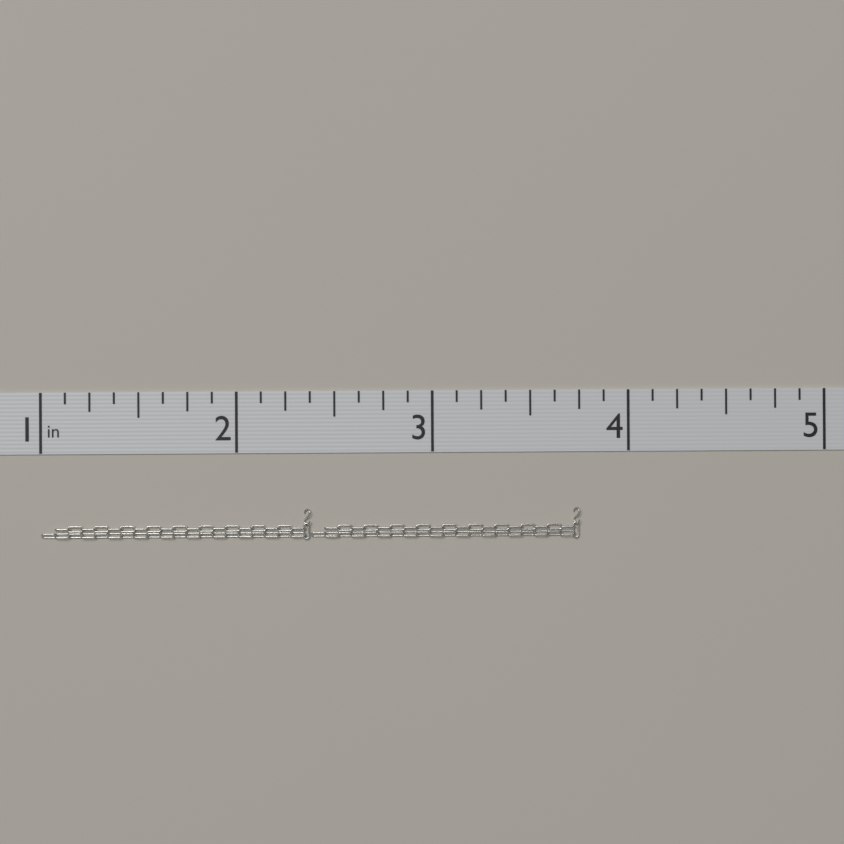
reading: 3.750 in
